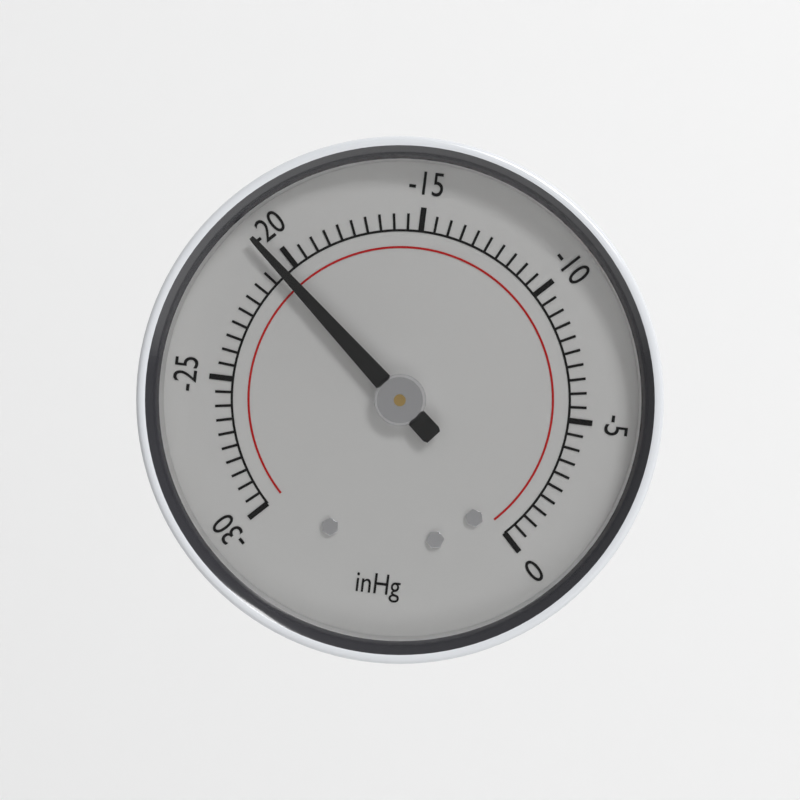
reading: -20.5 inHg
